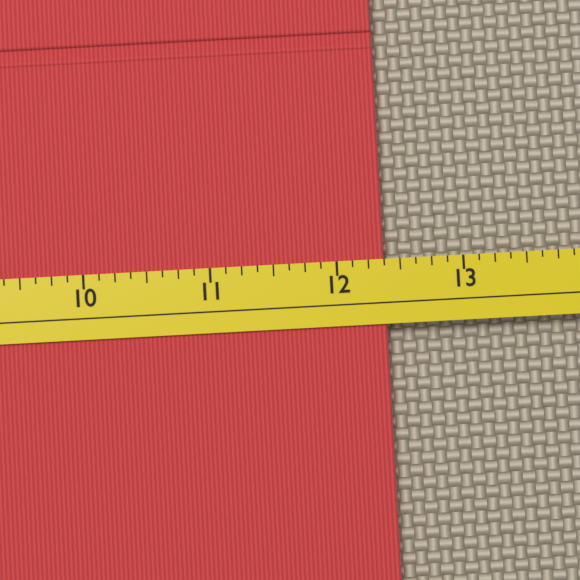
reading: 12.375 (no unit)
